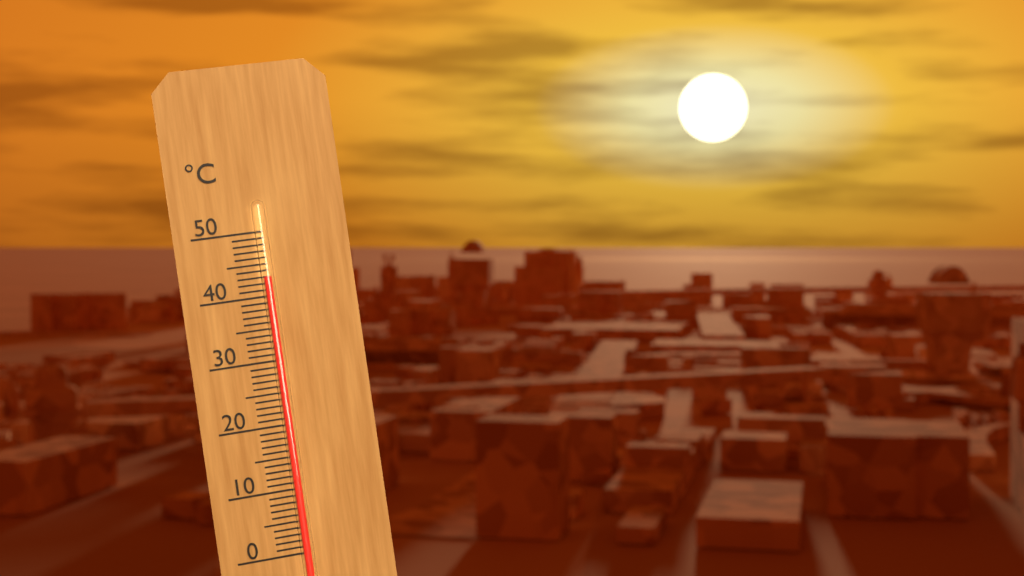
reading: 43 °C
